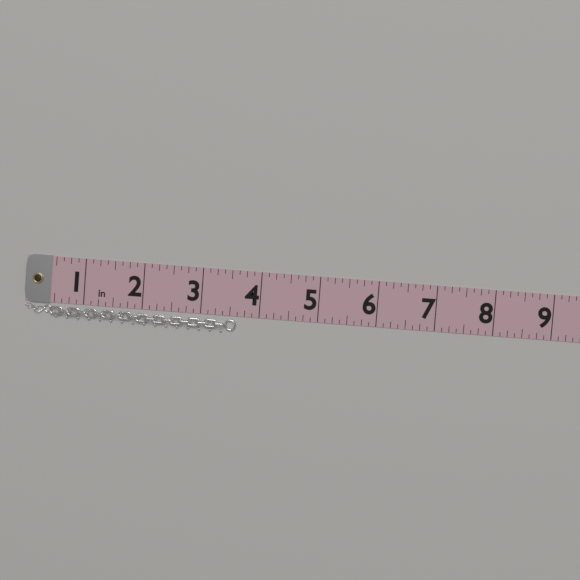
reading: 3.625 in
